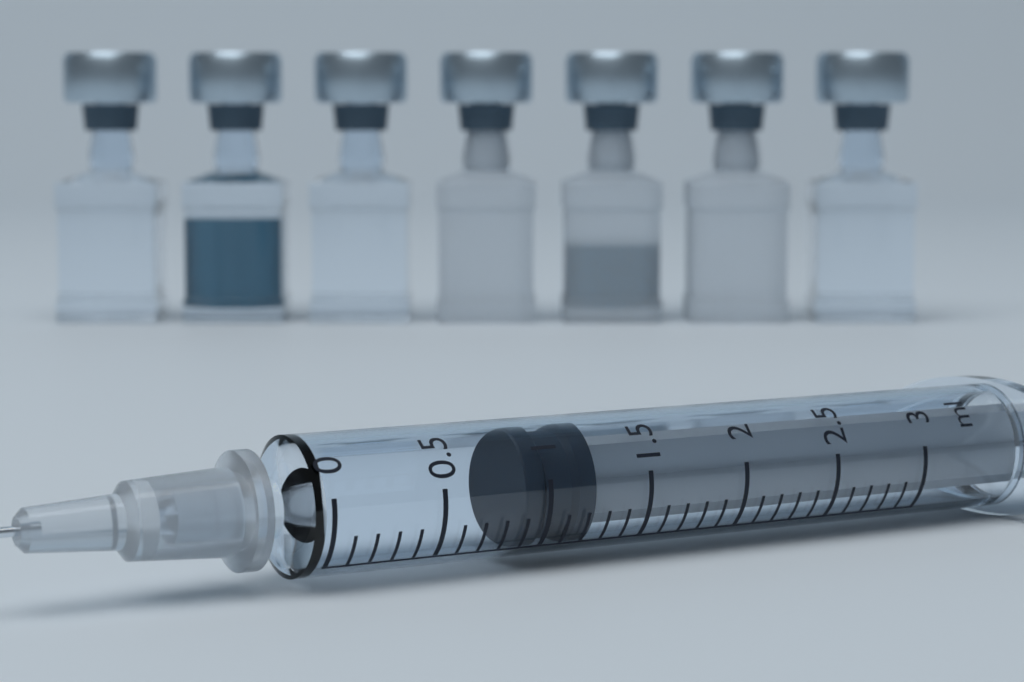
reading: 0.9 ml
